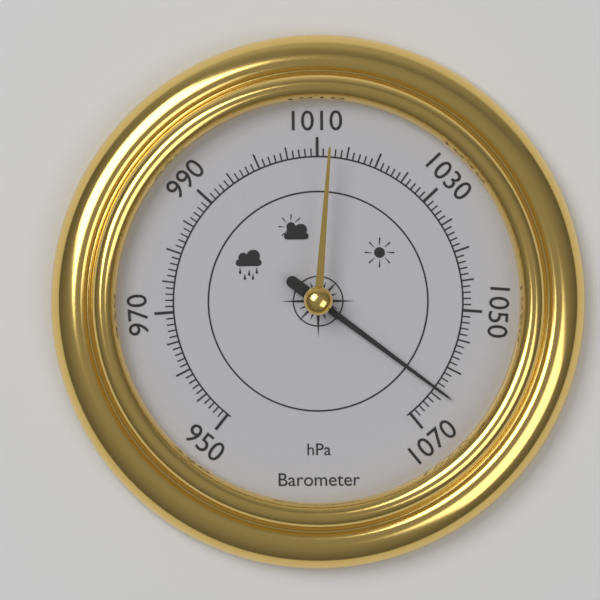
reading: 1064 hPa
